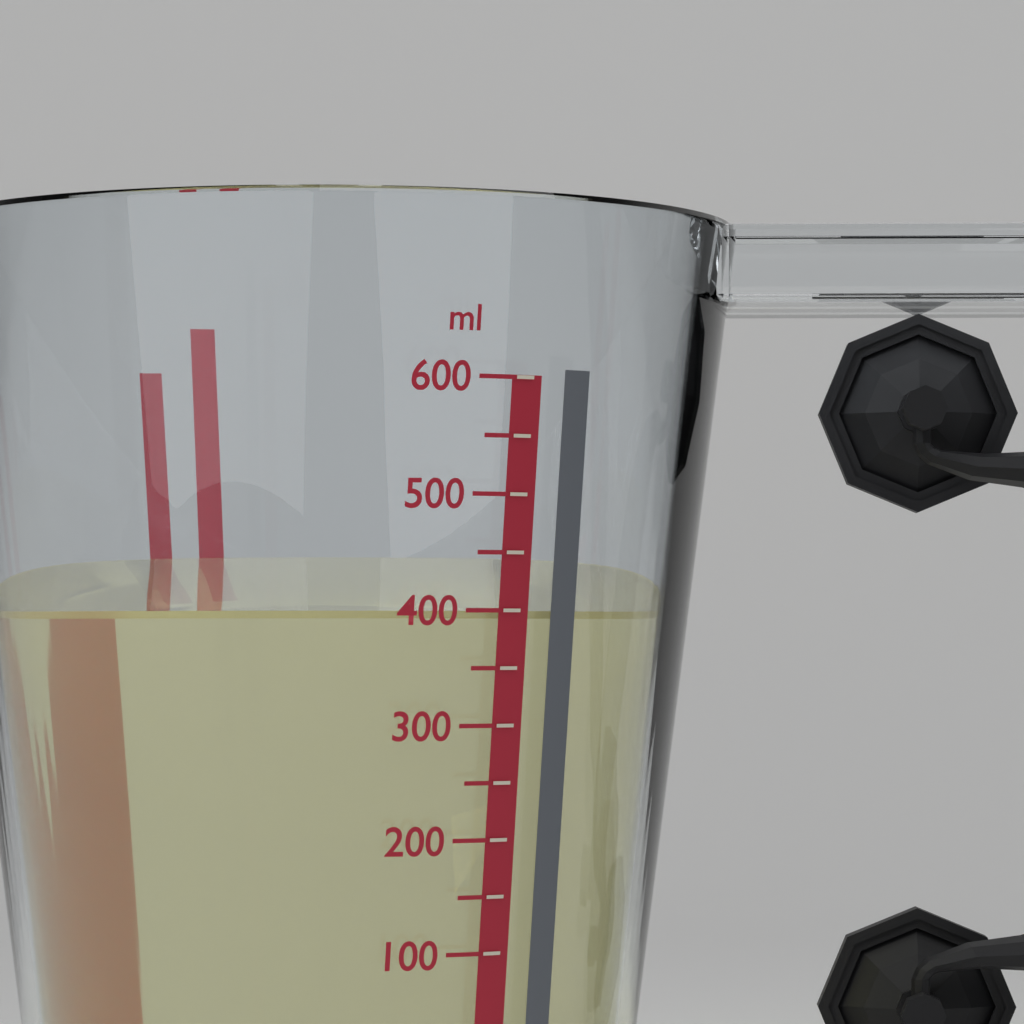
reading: 400 ml
